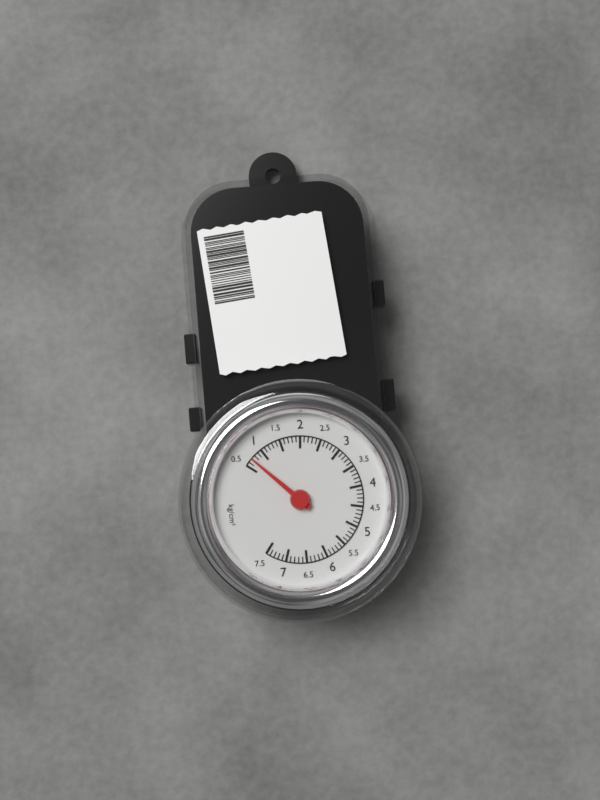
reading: 0.7 kg/cm²
